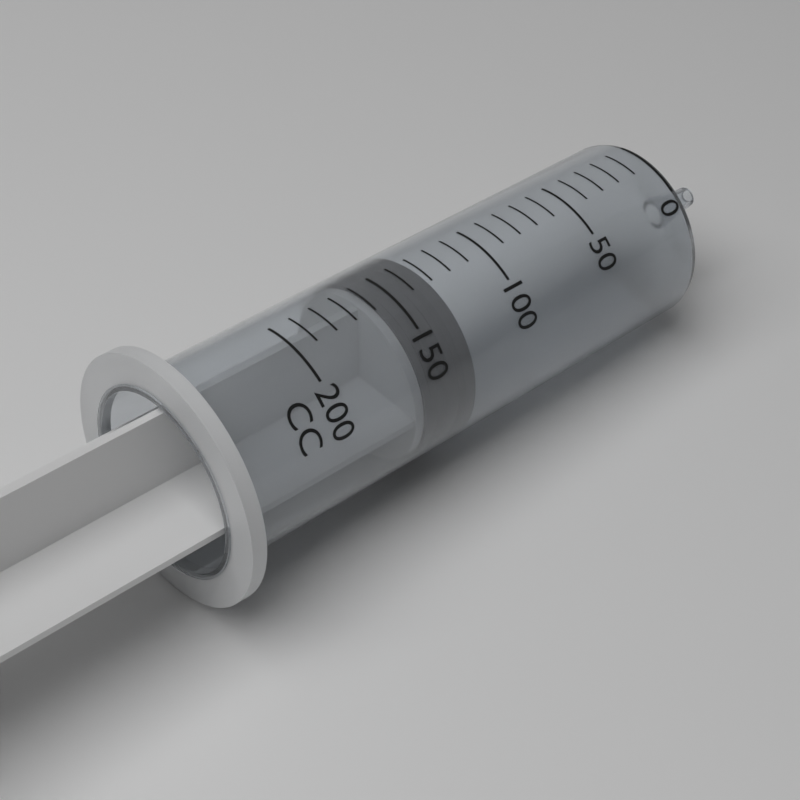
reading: 130 cc
